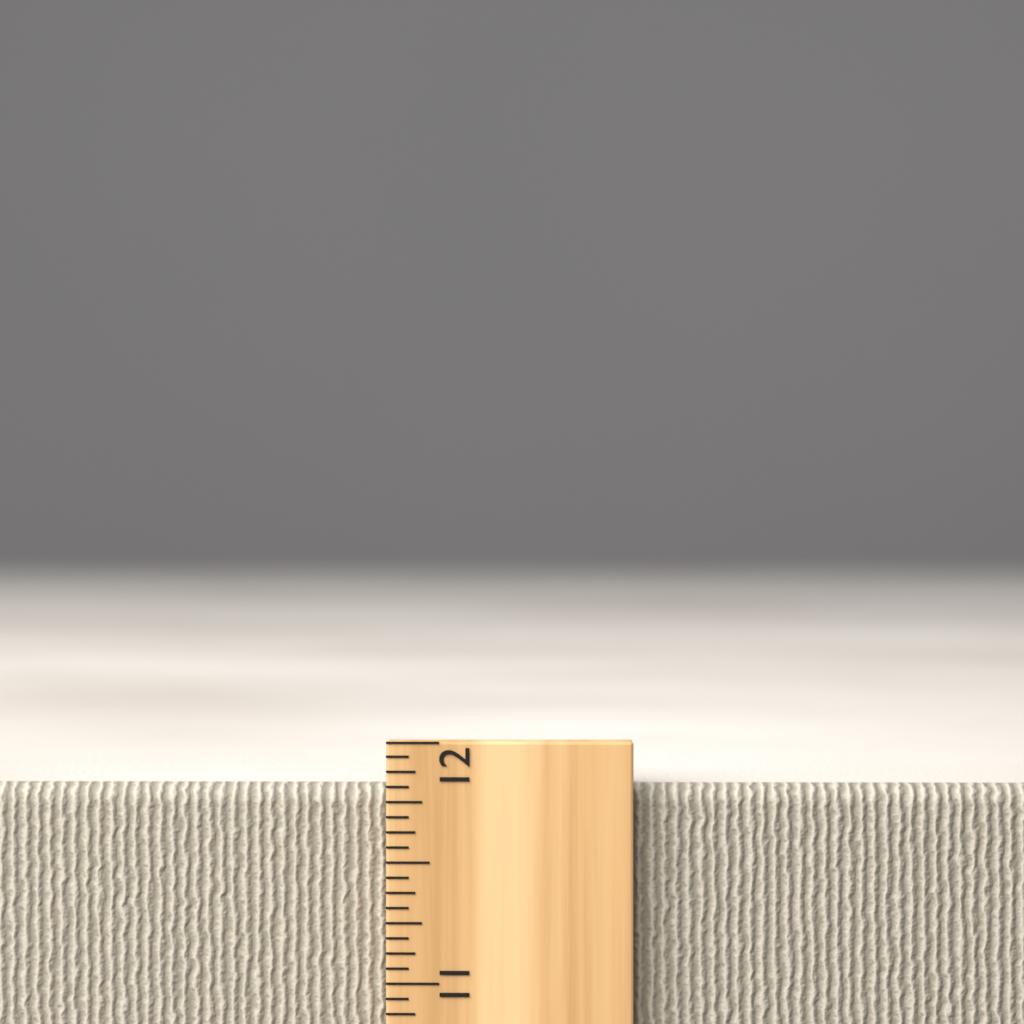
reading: 11.8125 inch
